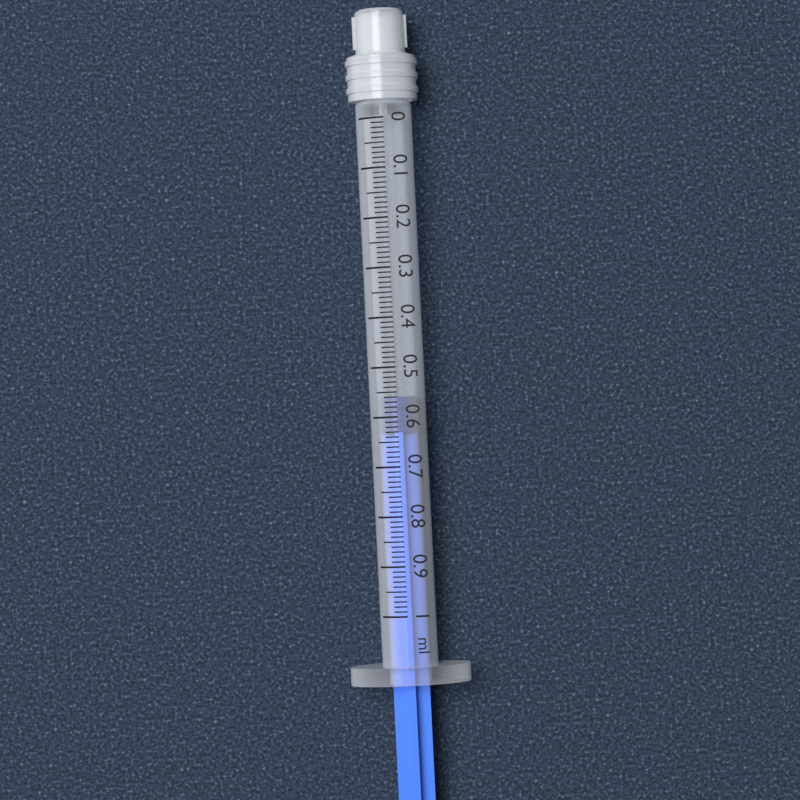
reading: 0.56 ml
